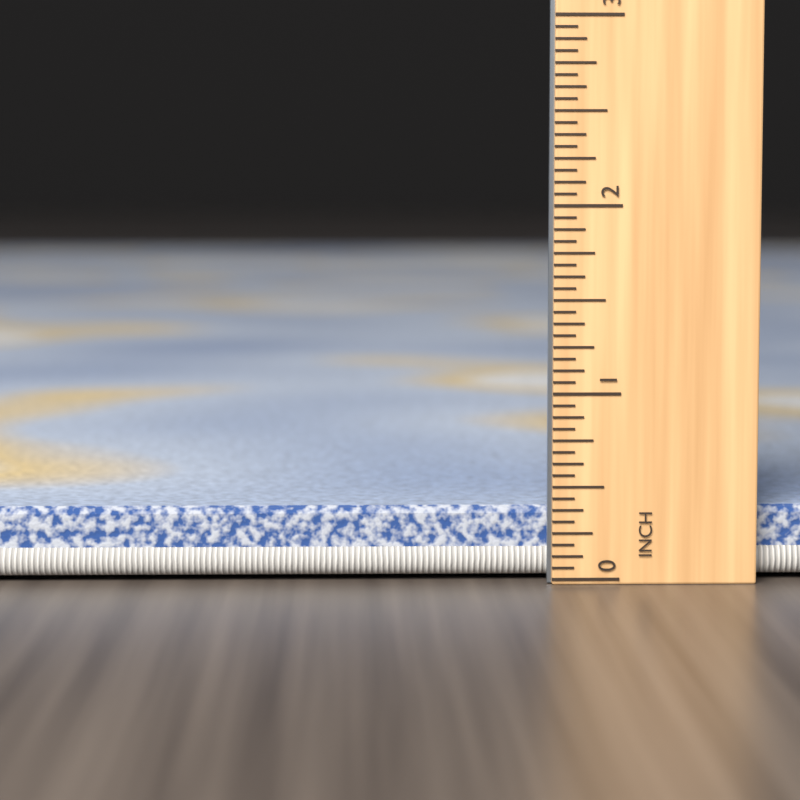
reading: 0.3750 in
